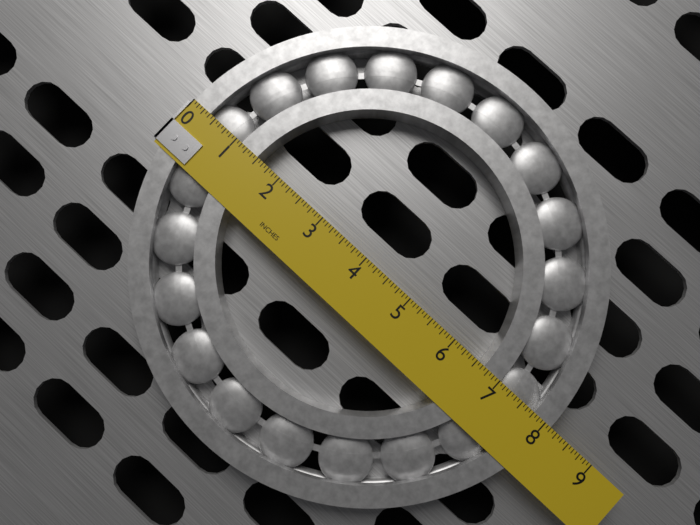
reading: 8.1250 in
